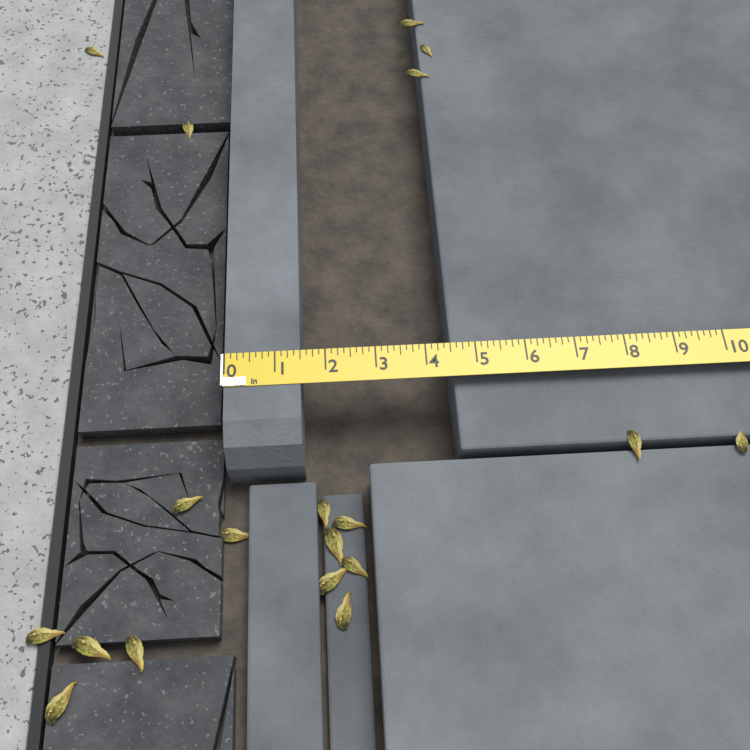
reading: 1.500 in
